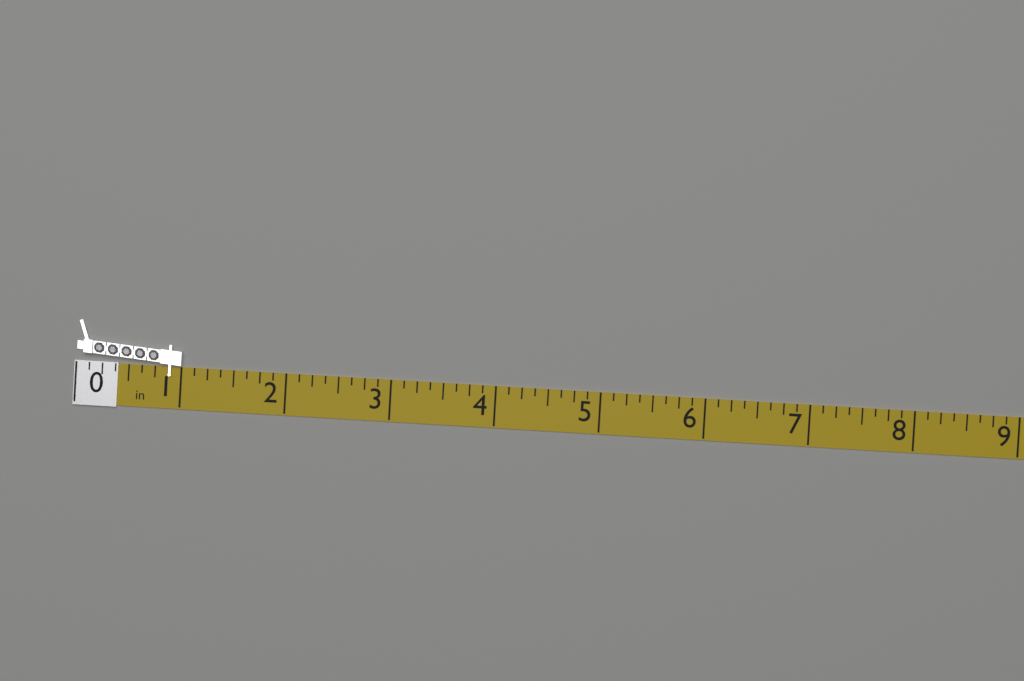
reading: 1.000 in
